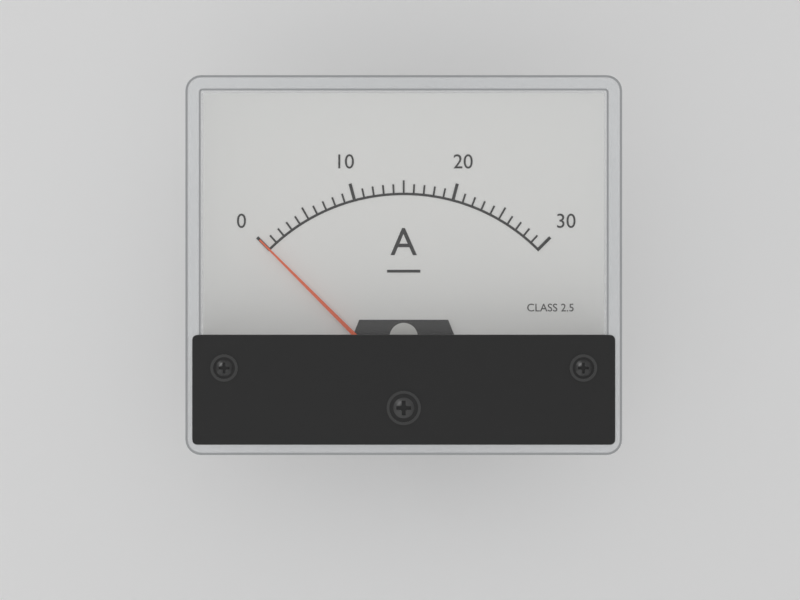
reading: 0 A
